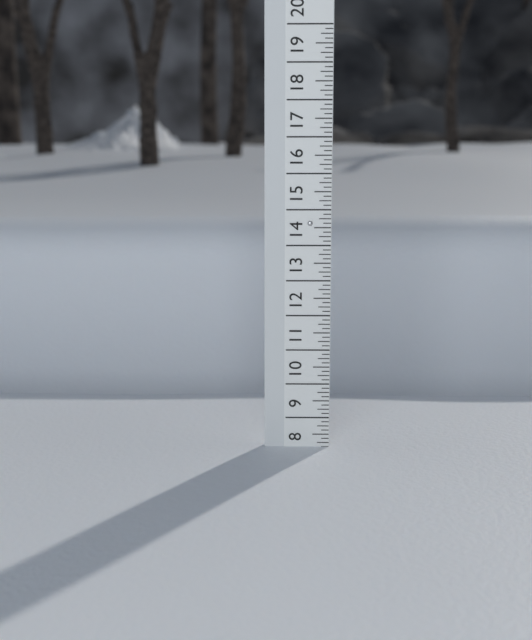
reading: 8.125 (no unit)
